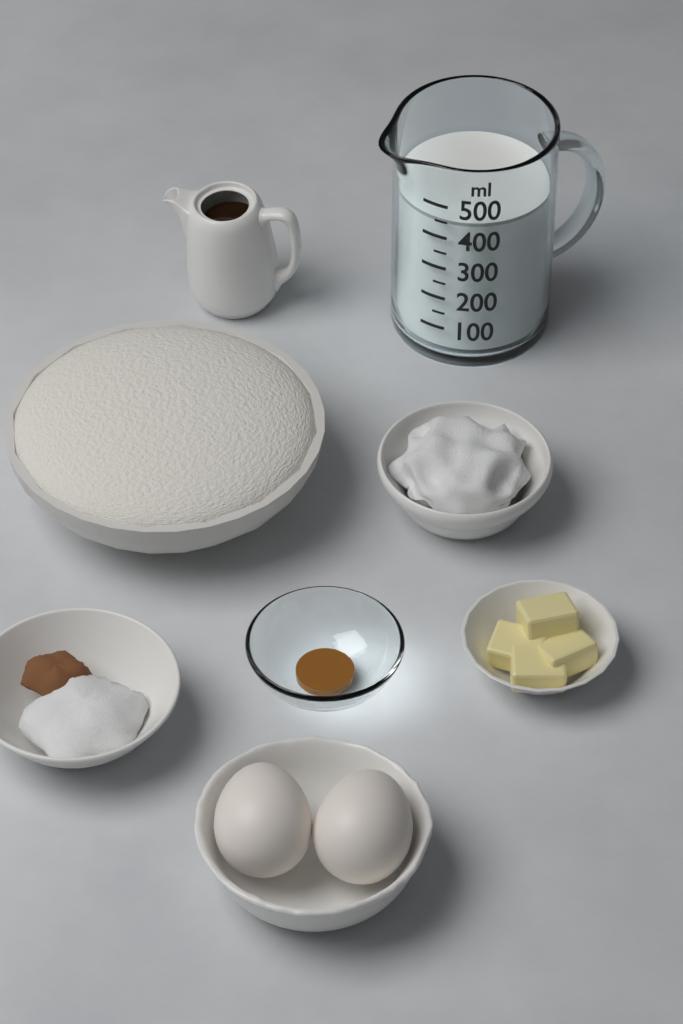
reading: 450 ml
